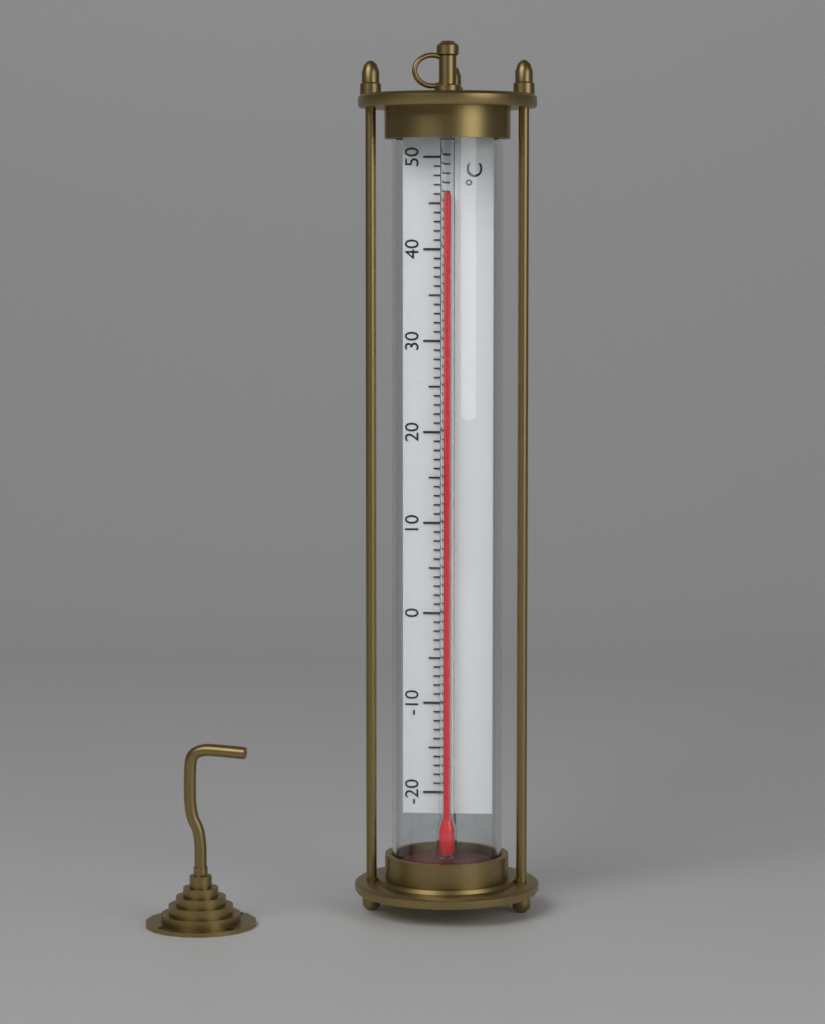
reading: 46 °C
